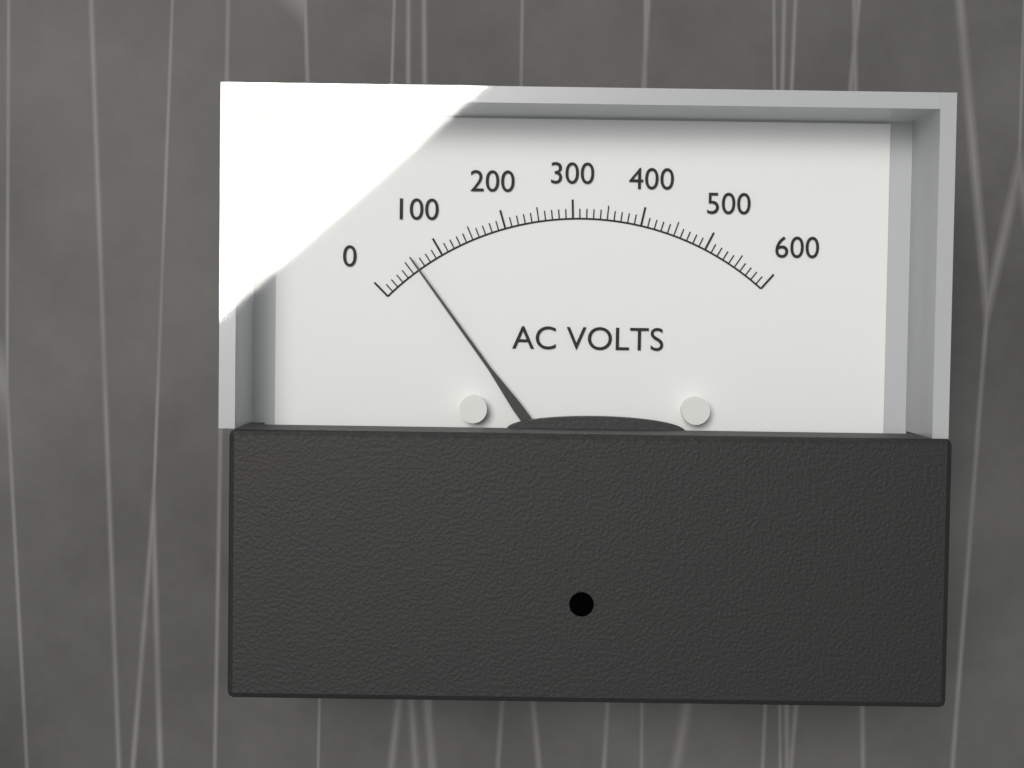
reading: 60 V
